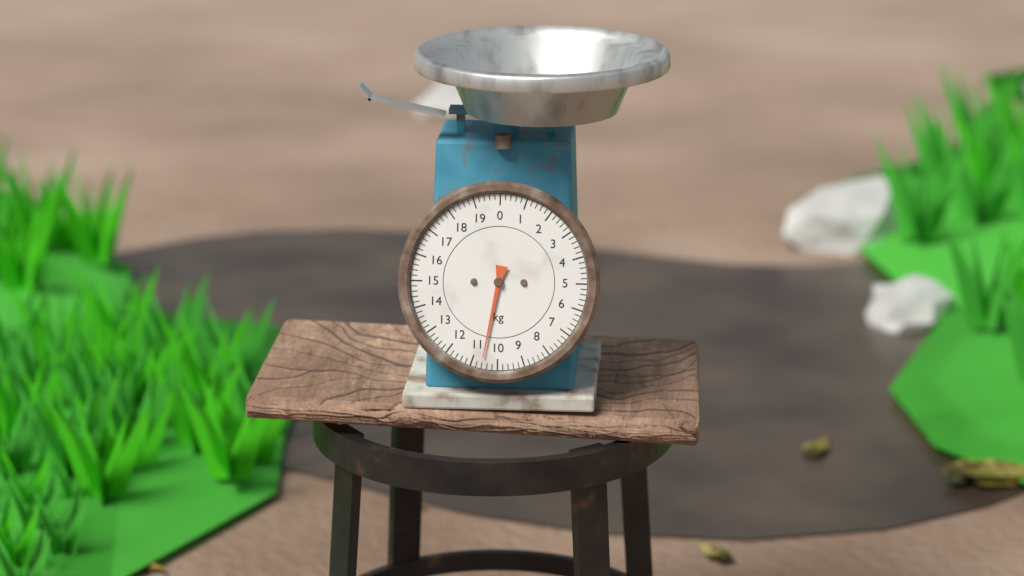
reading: 10.6 kg
